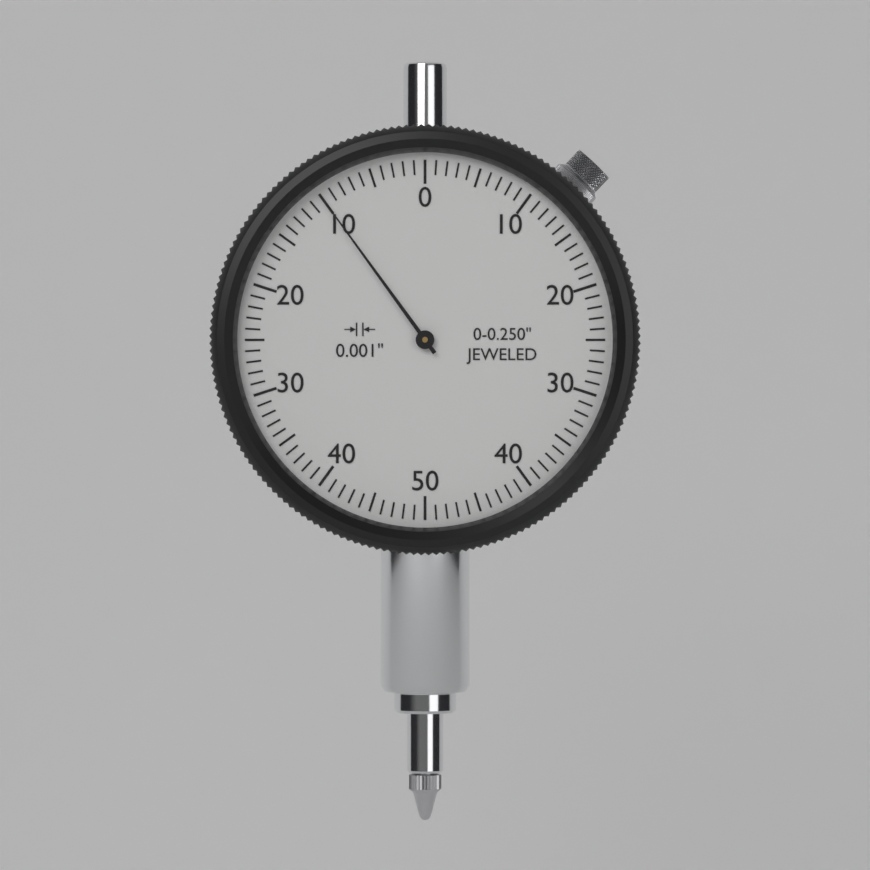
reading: 0.010 in
